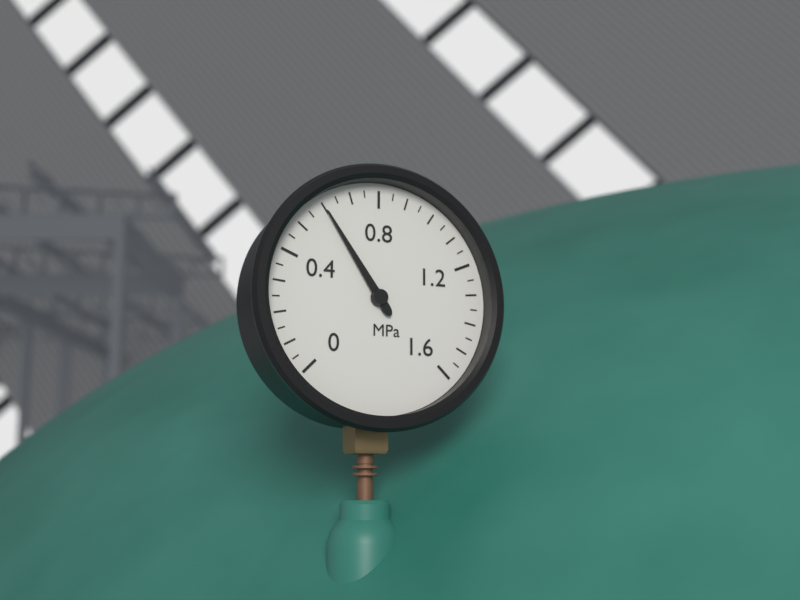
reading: 0.60 MPa
